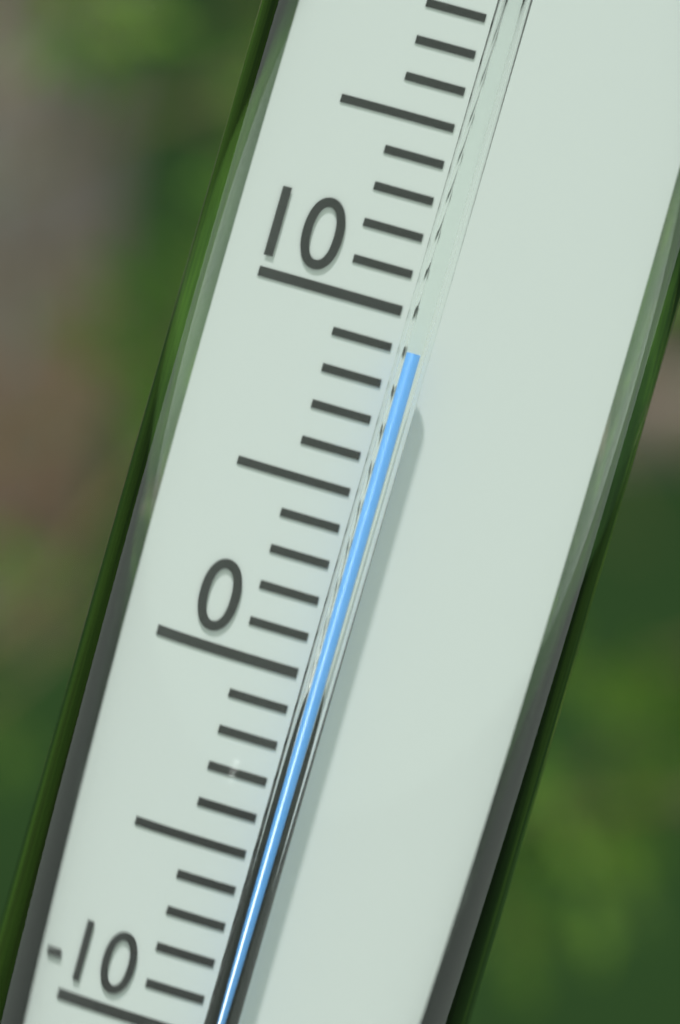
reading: 9 °C
